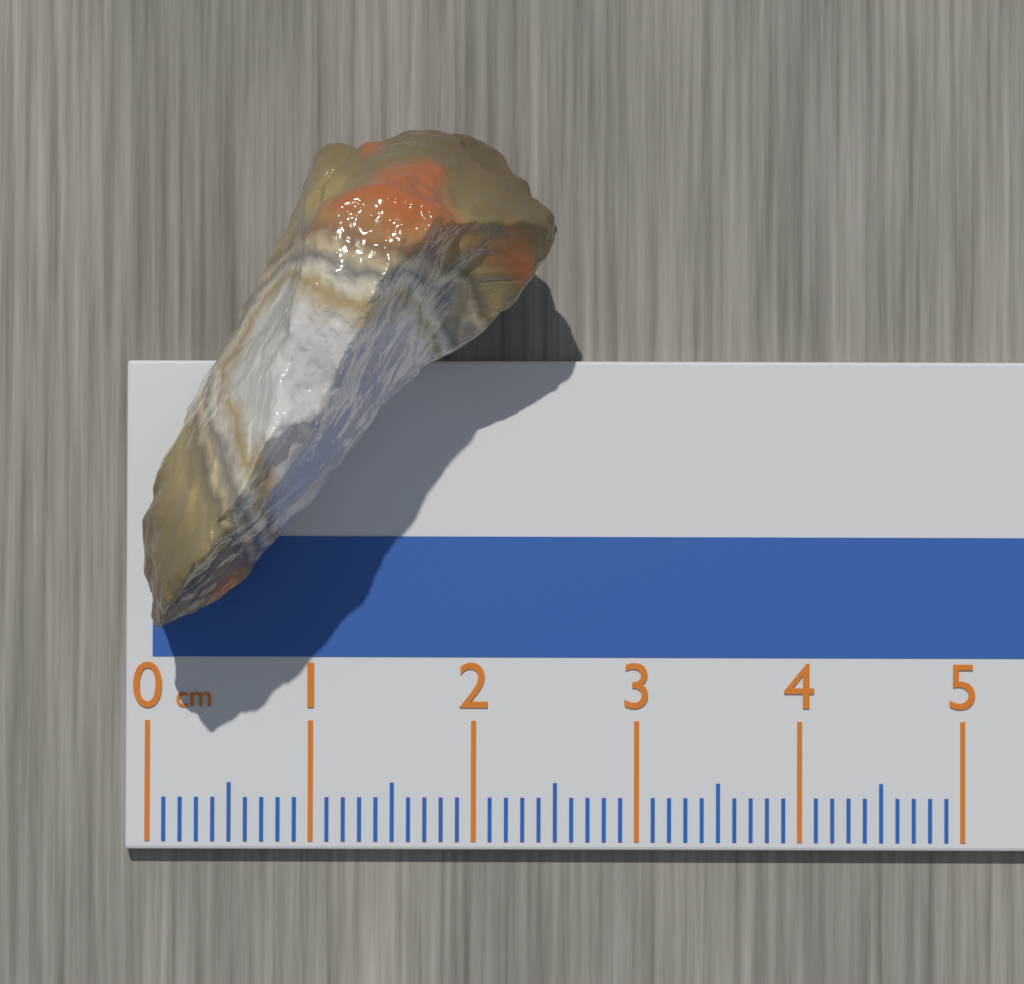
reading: 2.5 cm
